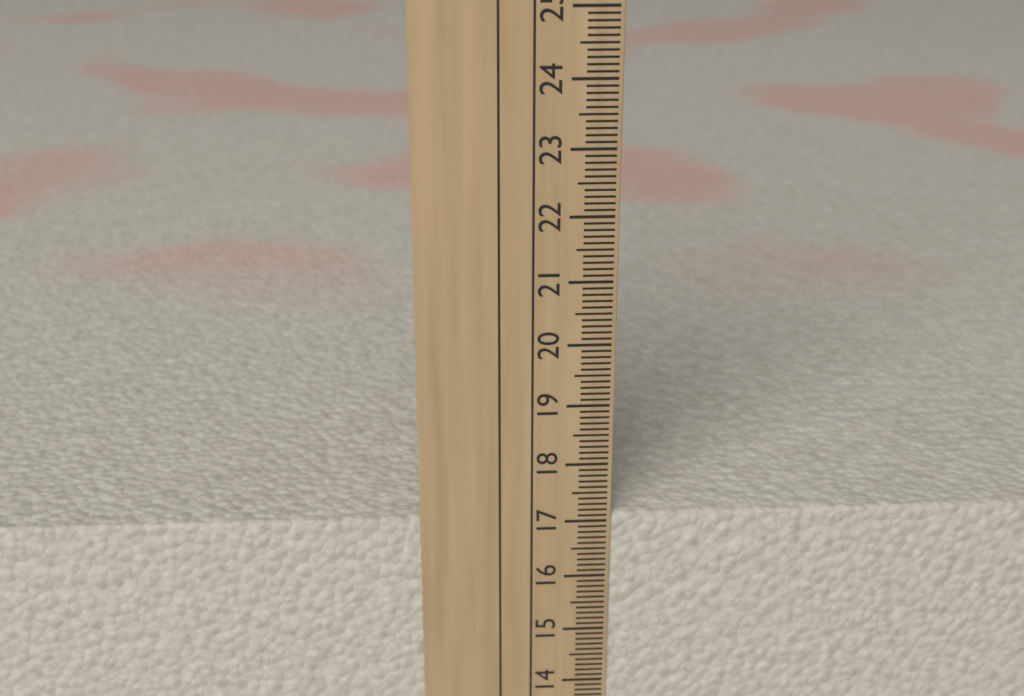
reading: 17.1 cm
